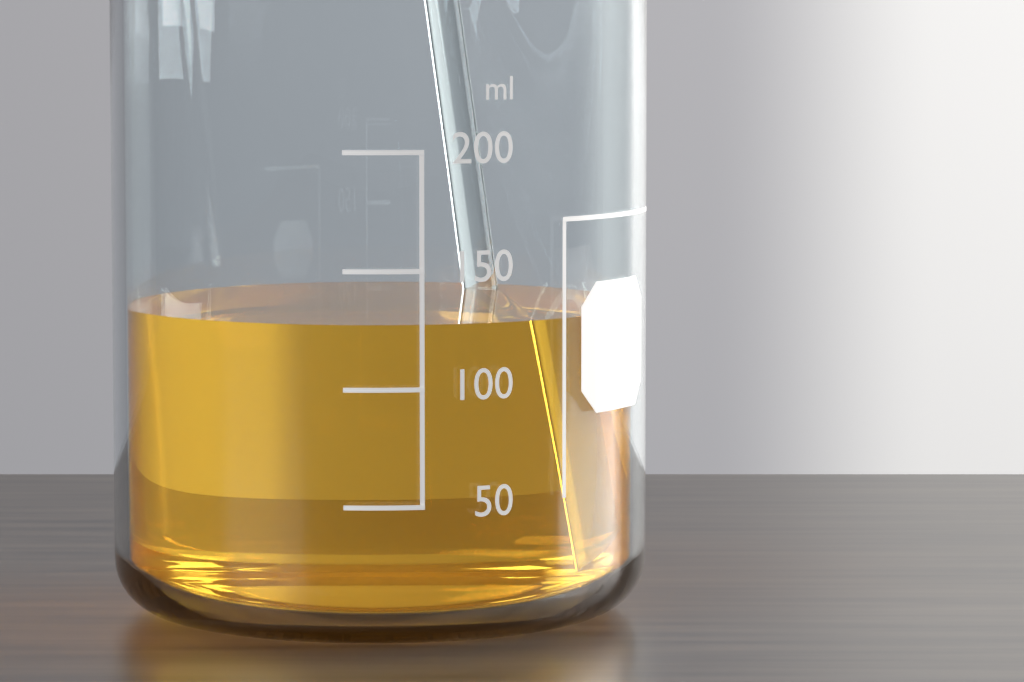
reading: 127 ml
